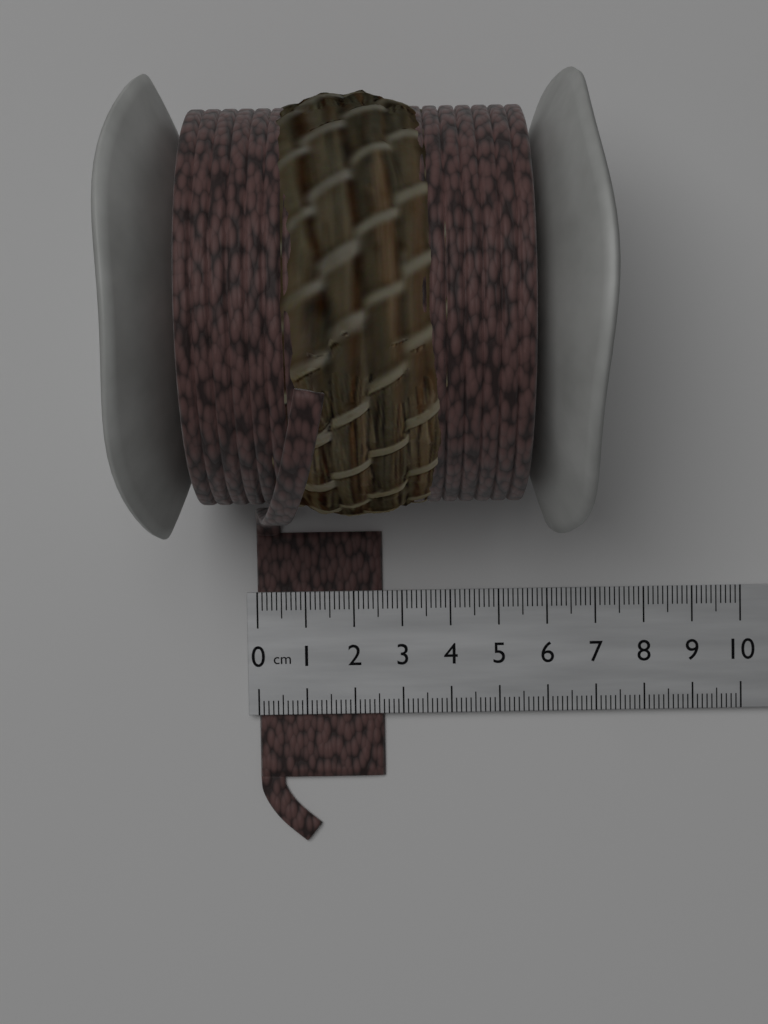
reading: 2.6 cm
